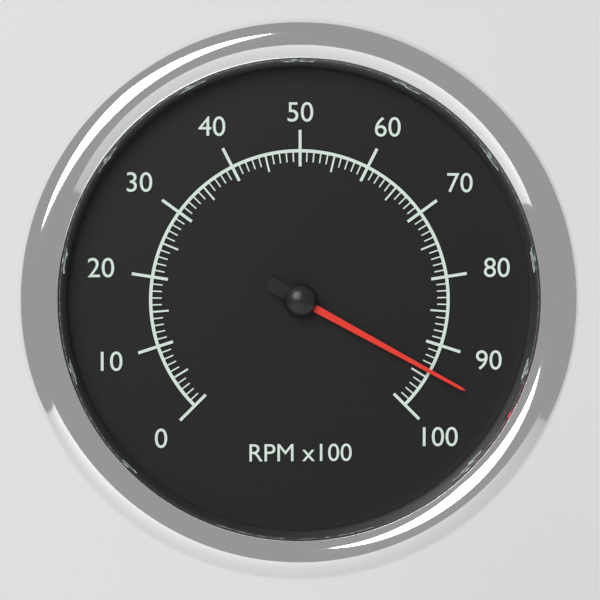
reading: 94 RPM x100
